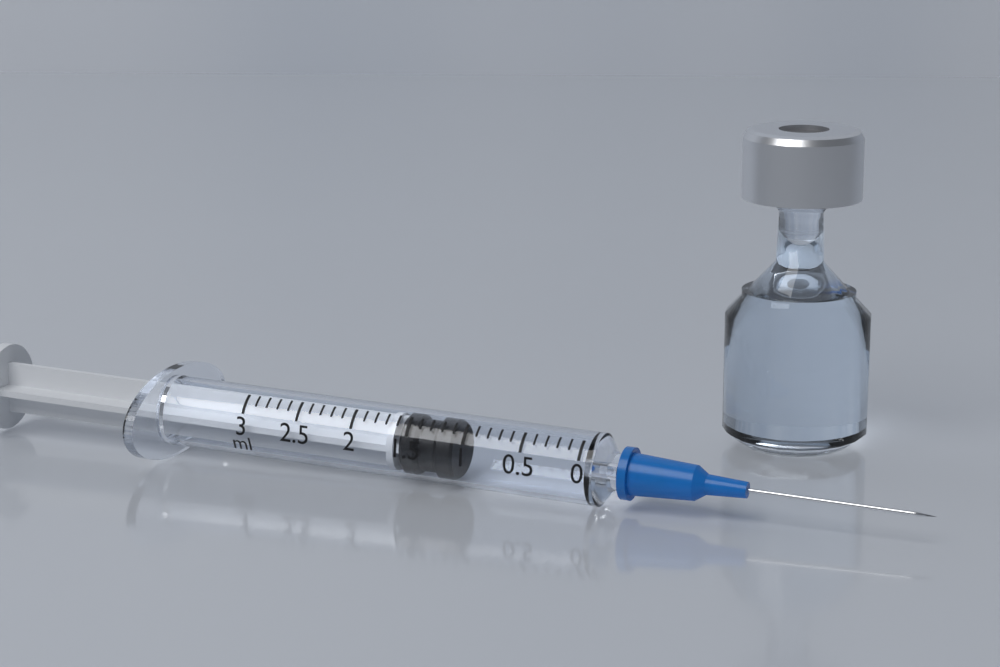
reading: 1.1 ml
